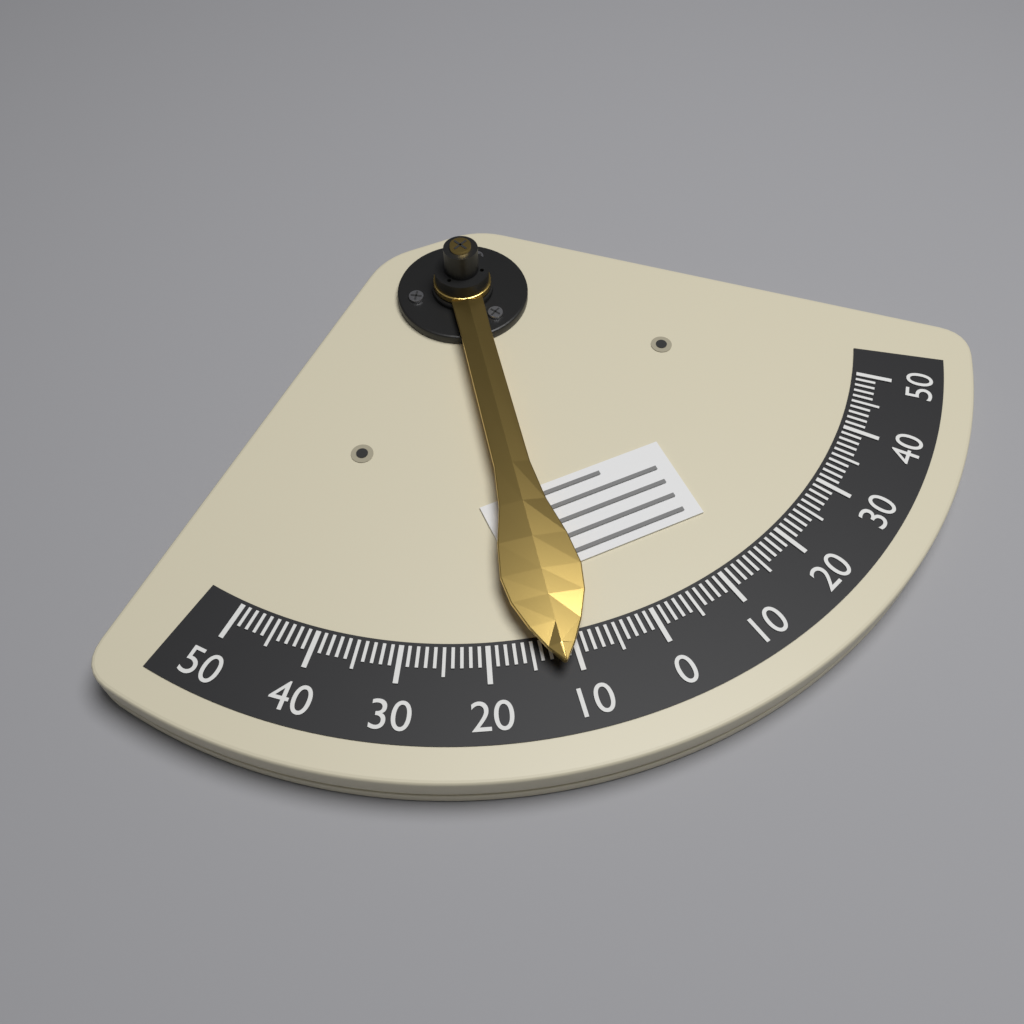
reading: 12 (no unit)
